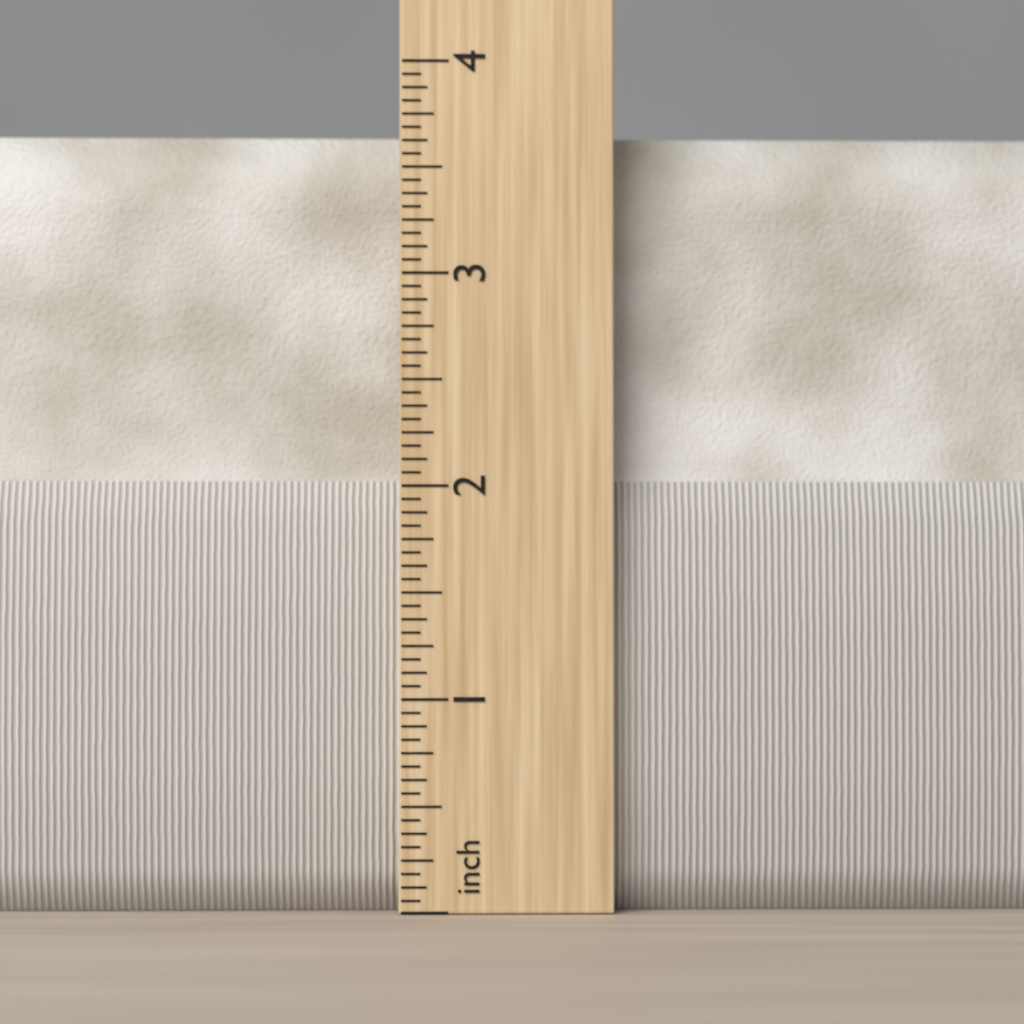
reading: 3.6875 in
